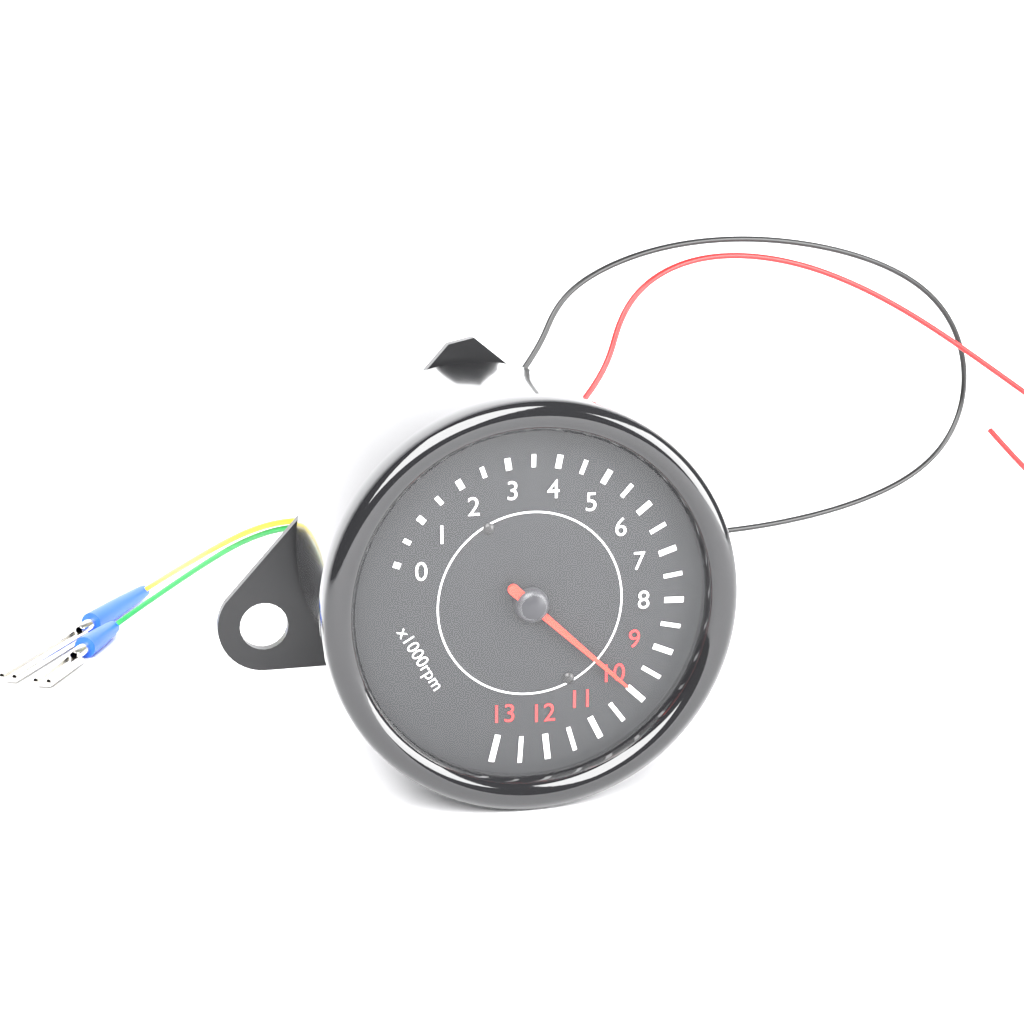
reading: 10.0 x1000rpm
